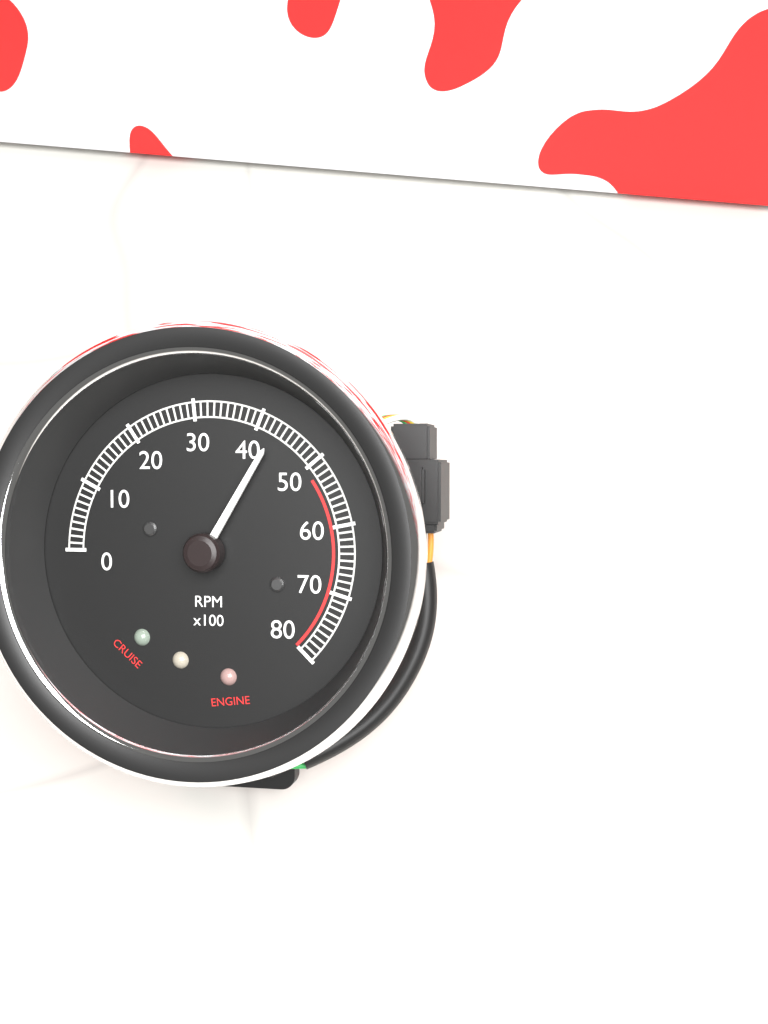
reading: 4300 RPM
